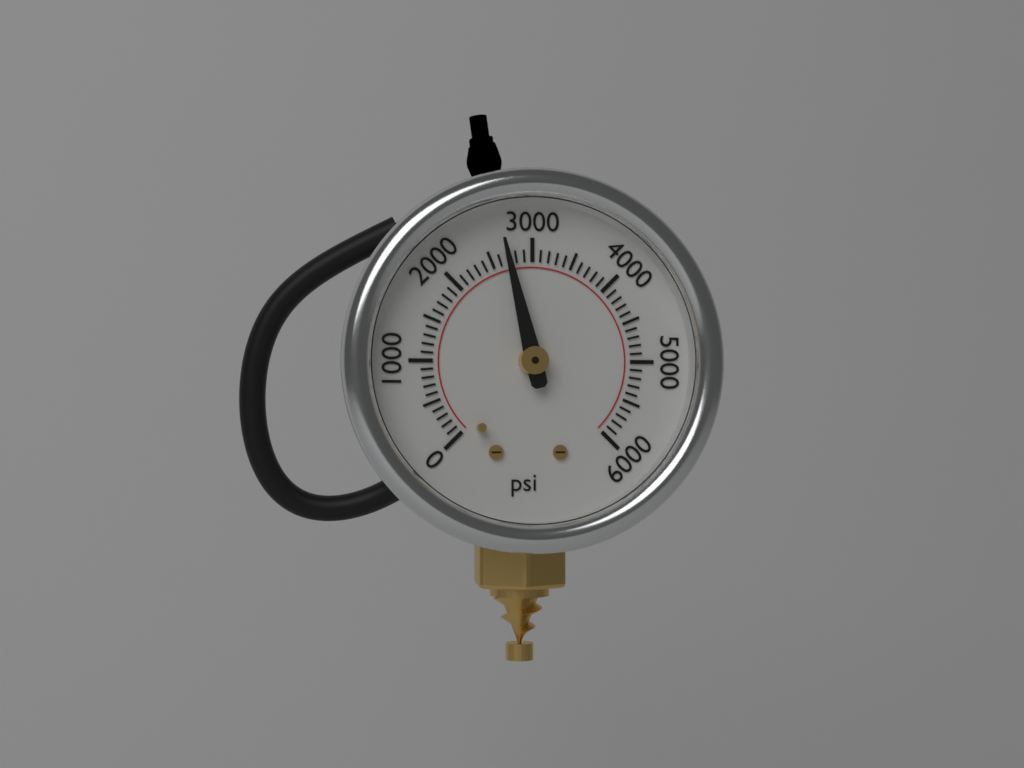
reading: 2700 psi
